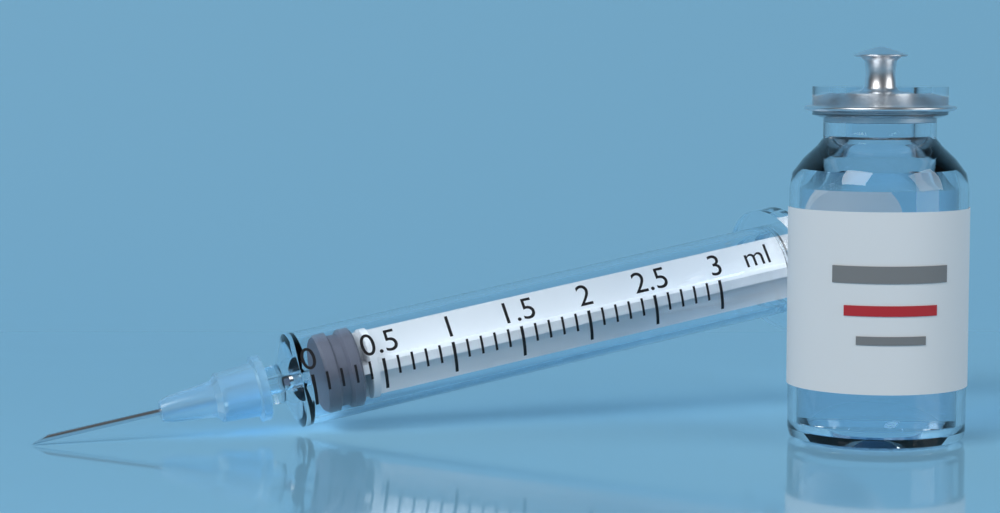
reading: 0.1 ml
